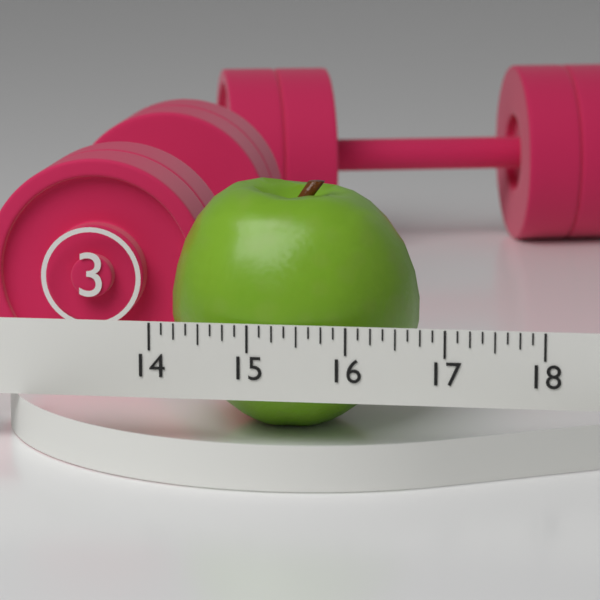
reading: 16.625 (no unit)
